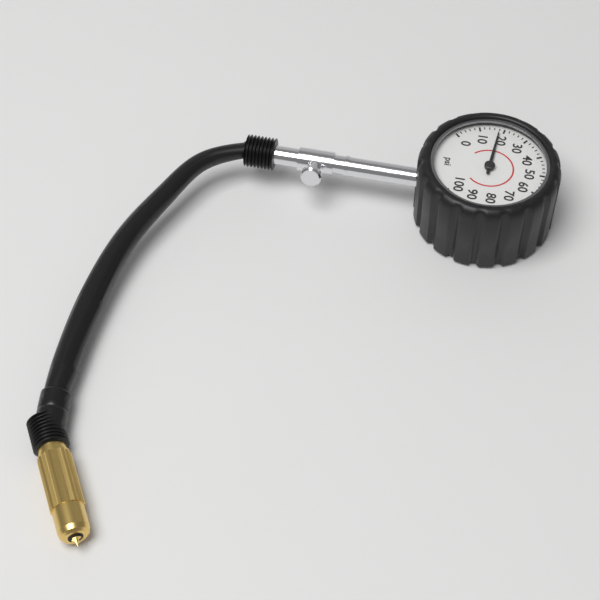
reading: 18 psi
